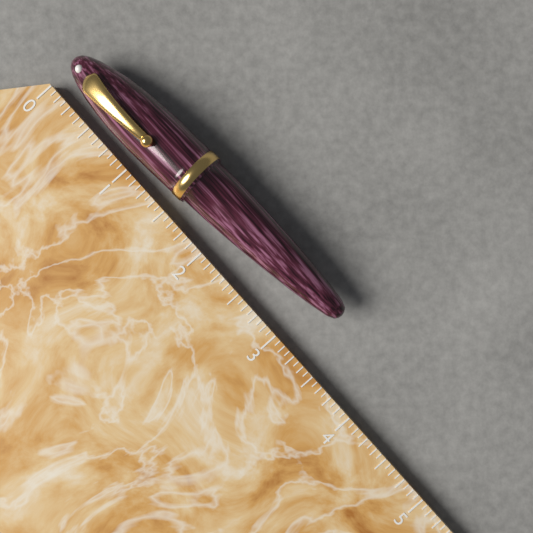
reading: 3.2500 (no unit)
